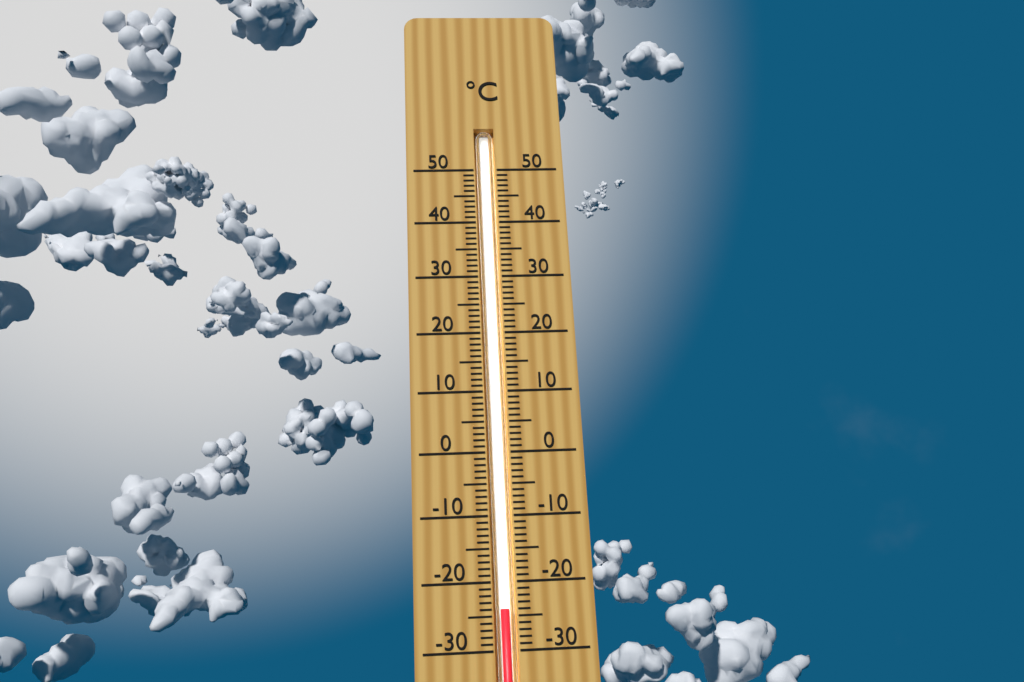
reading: -24 °C
